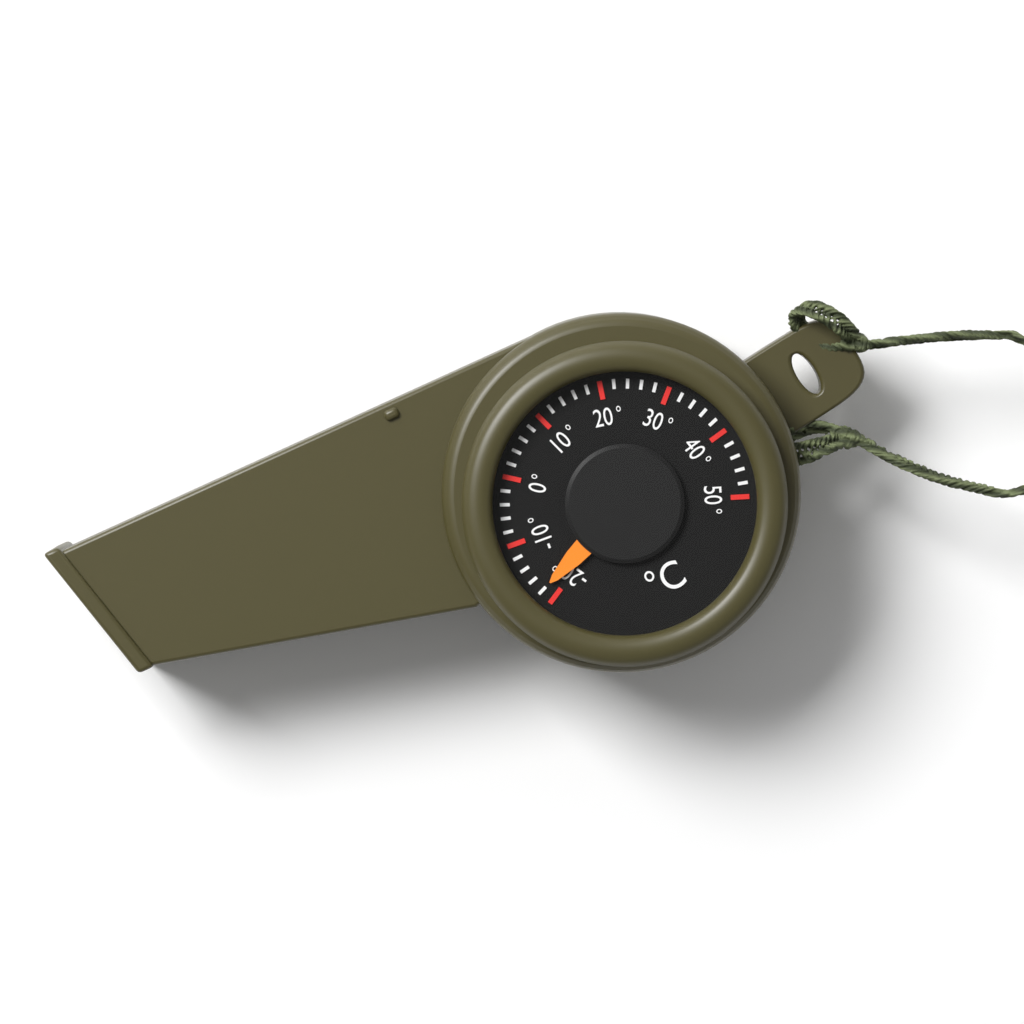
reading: -18 °C
